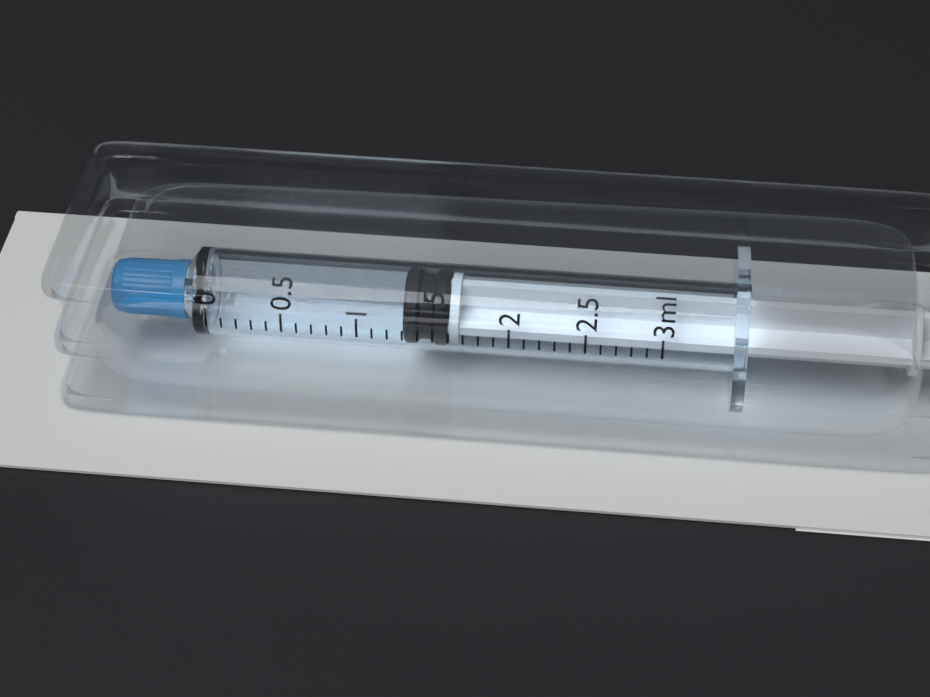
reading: 1.3 ml
